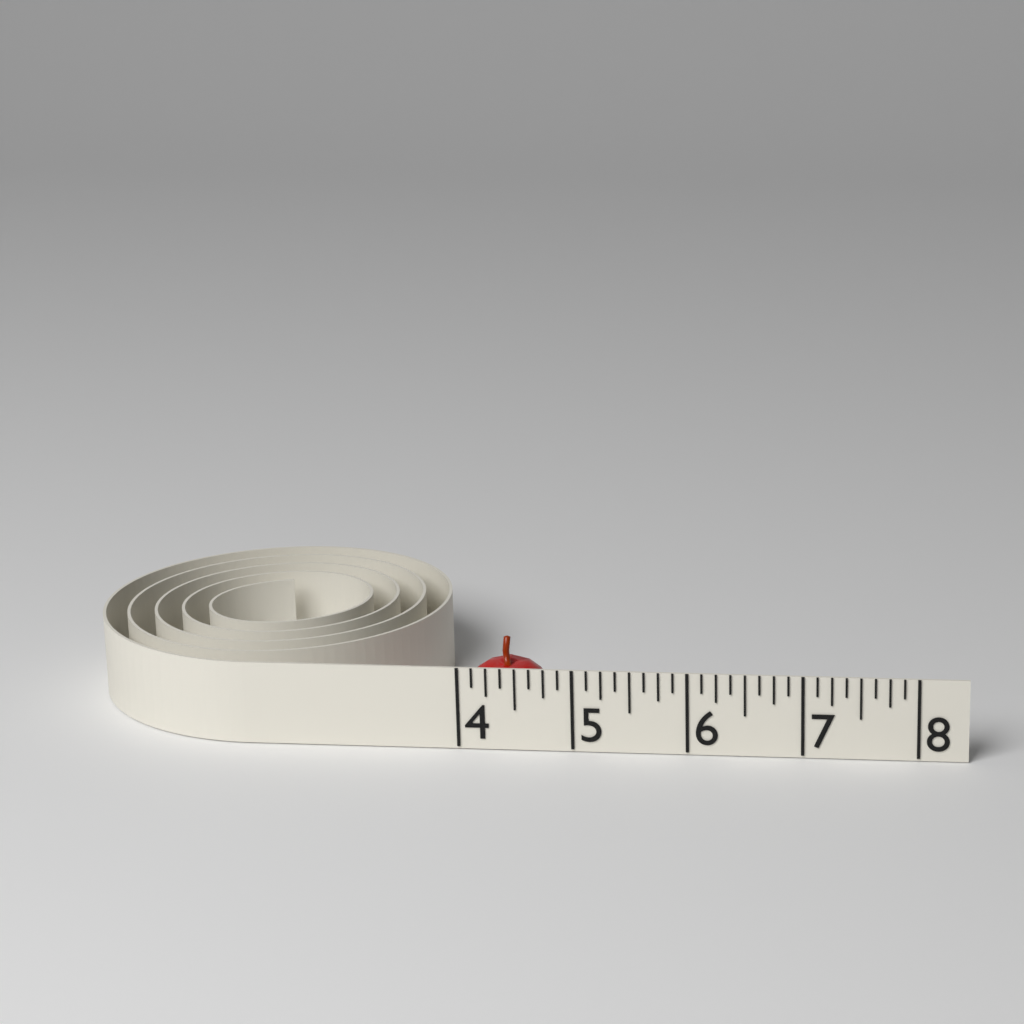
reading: 4.750 (no unit)
